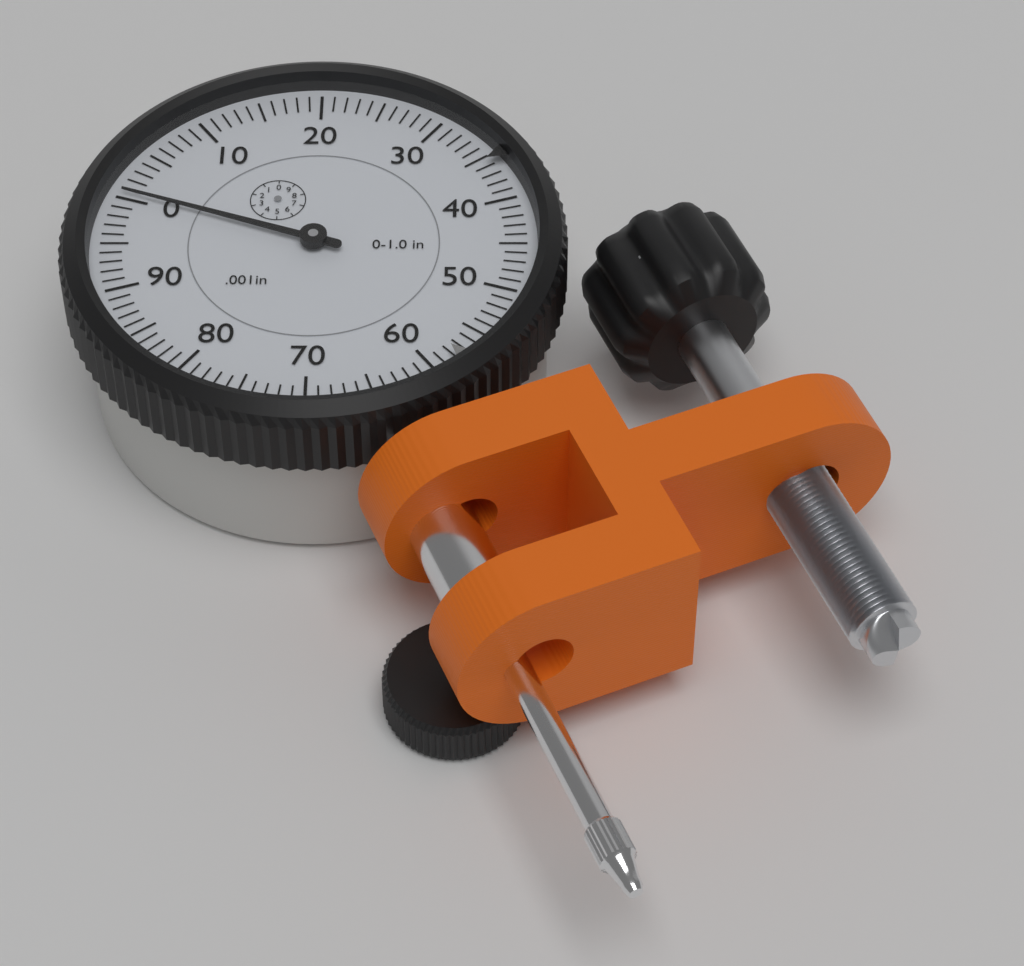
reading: 0.5 in
